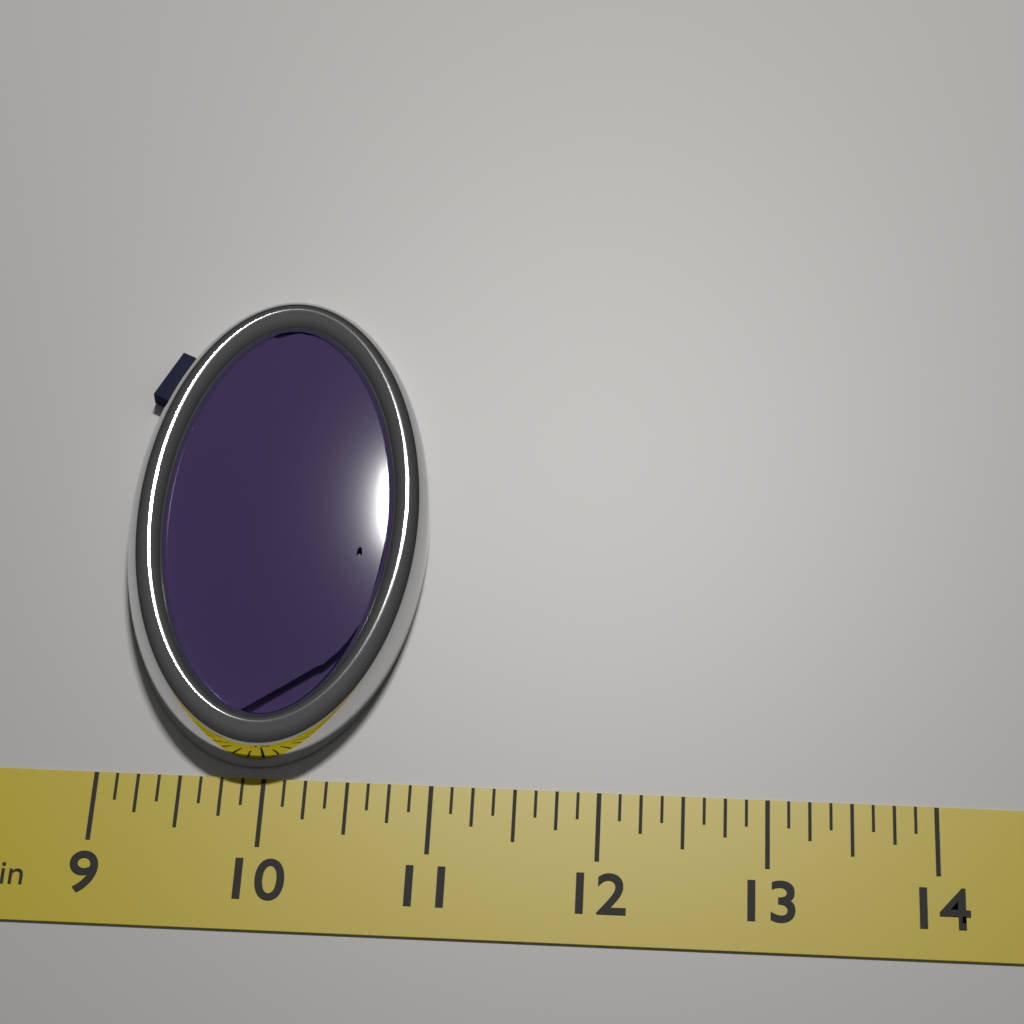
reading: 10.875 in
